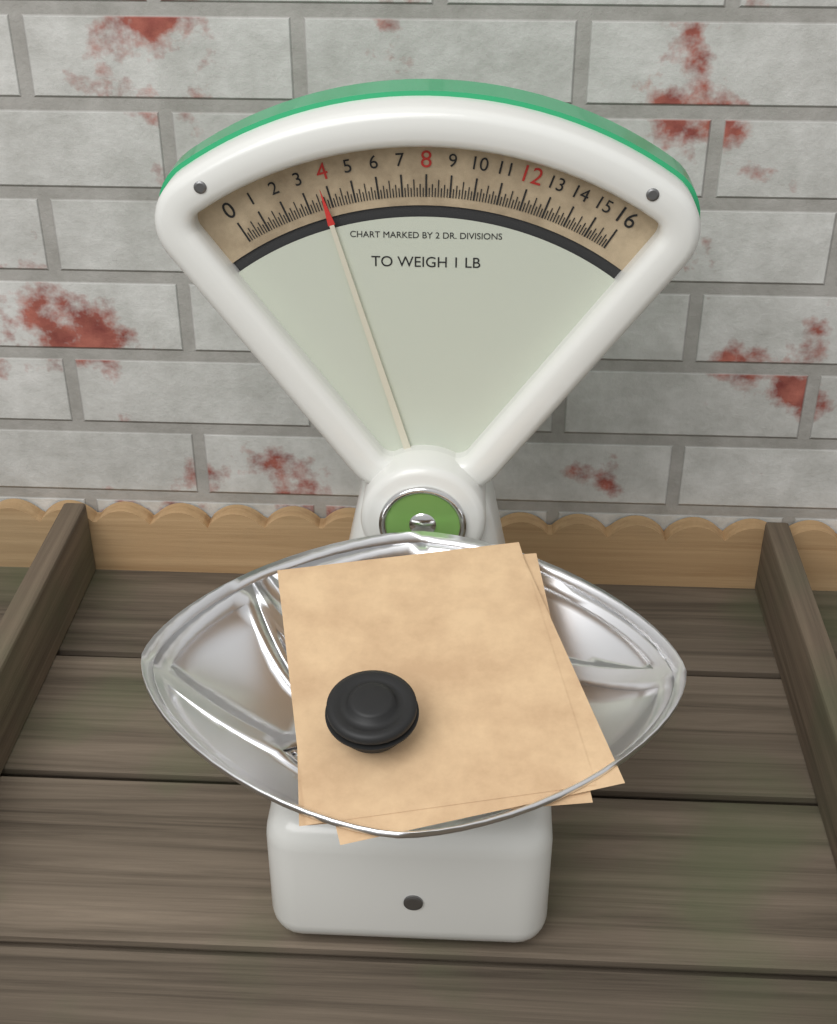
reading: 3.750 oz
